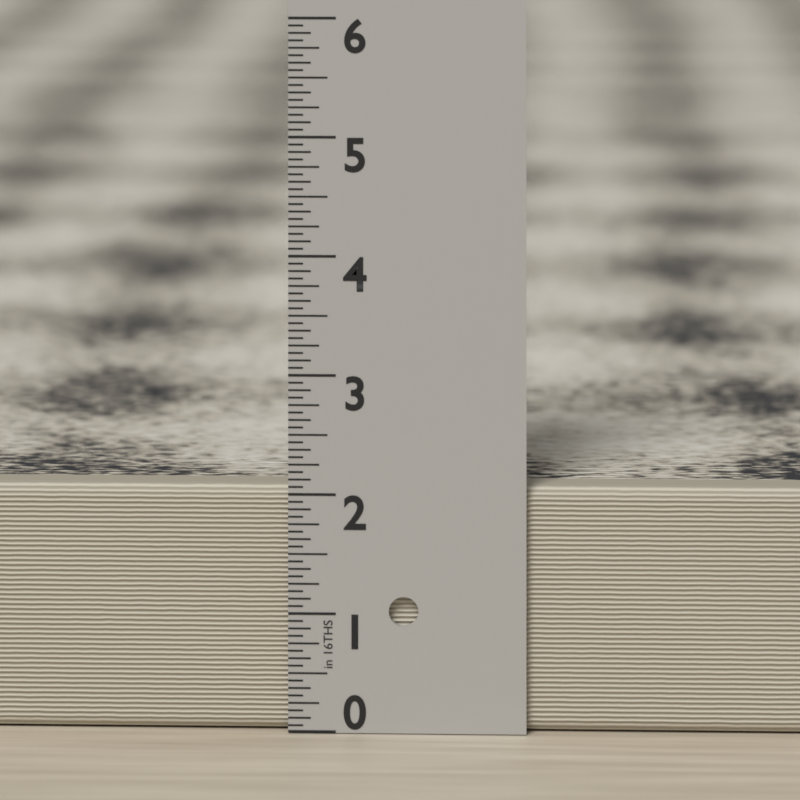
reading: 2.0625 in
